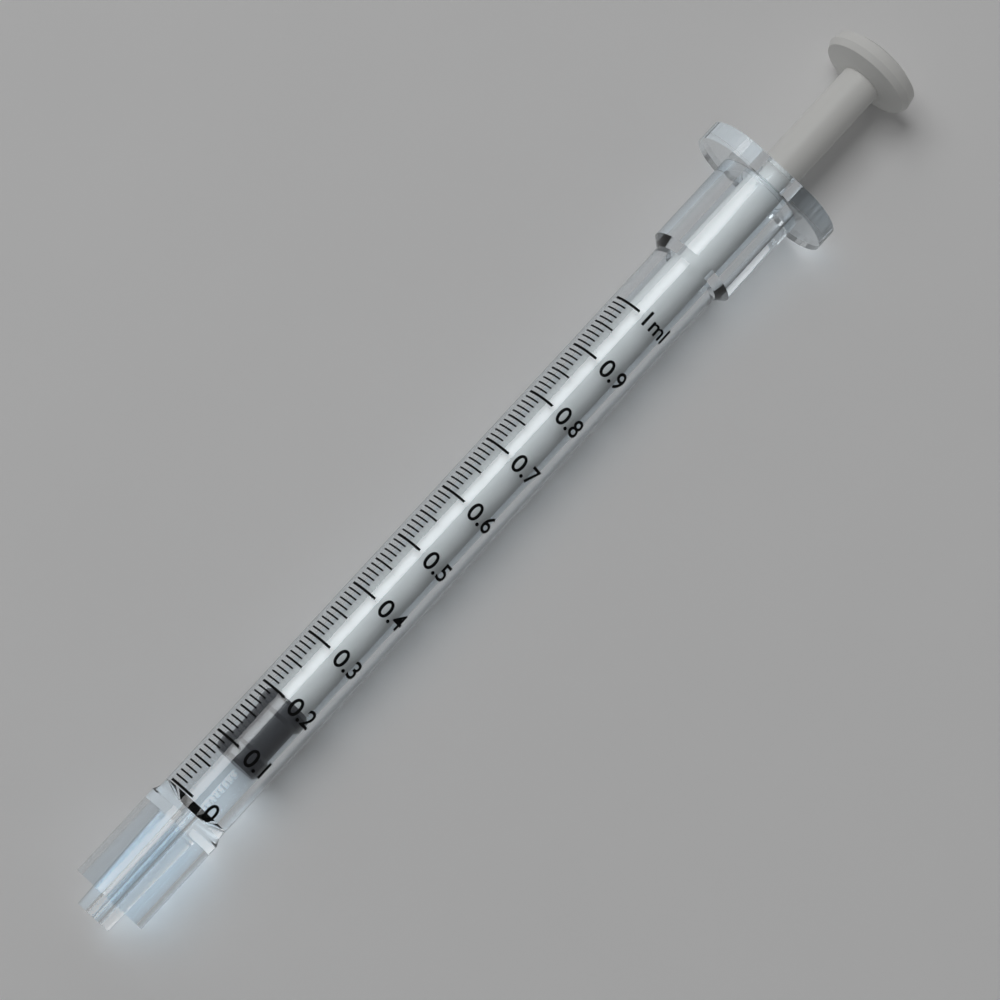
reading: 0.08 ml
